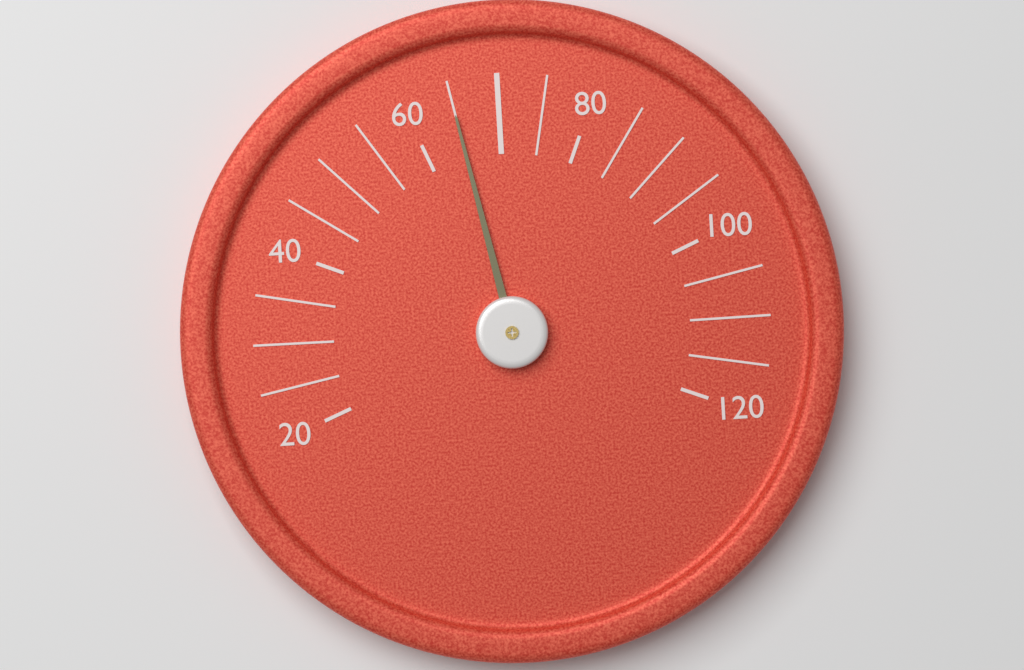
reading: 65 (no unit)
